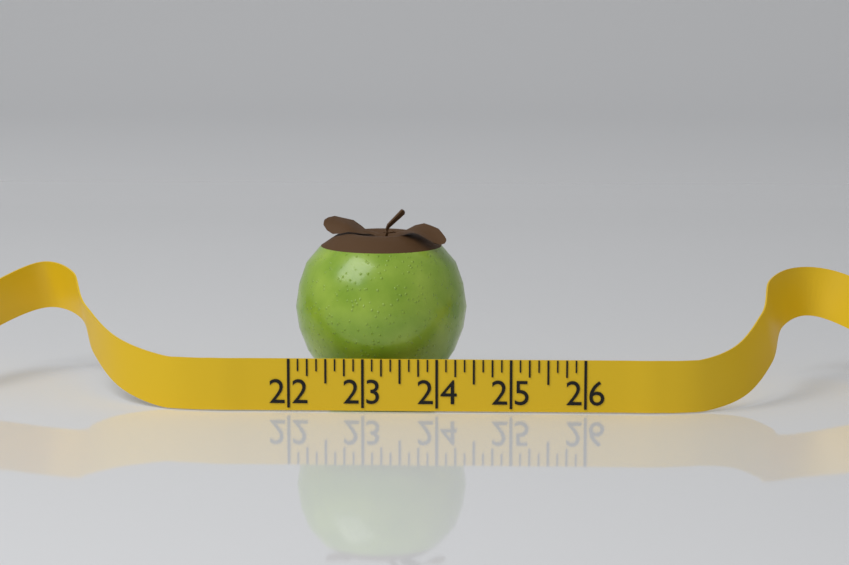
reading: 24.375 (no unit)
